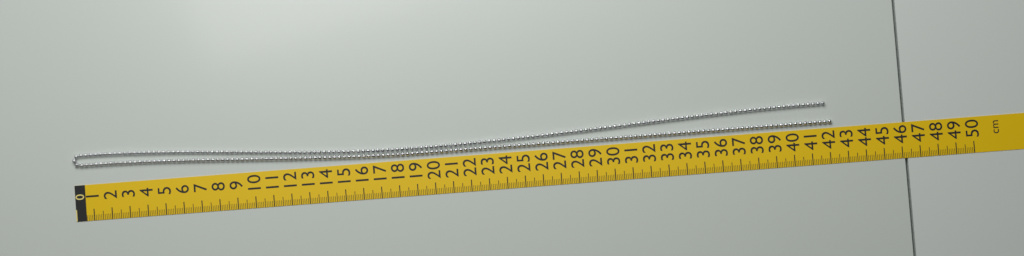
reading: 42.2 cm
